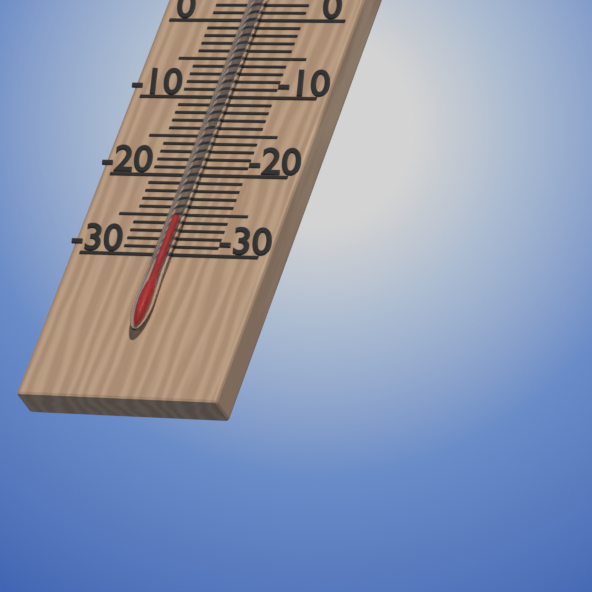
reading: -26 °C
